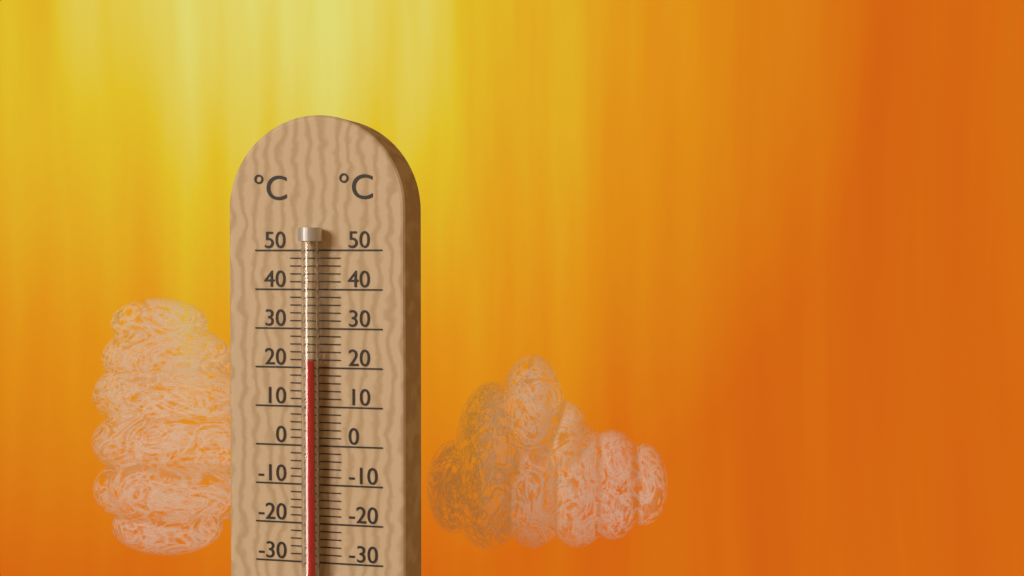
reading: 22 °C
